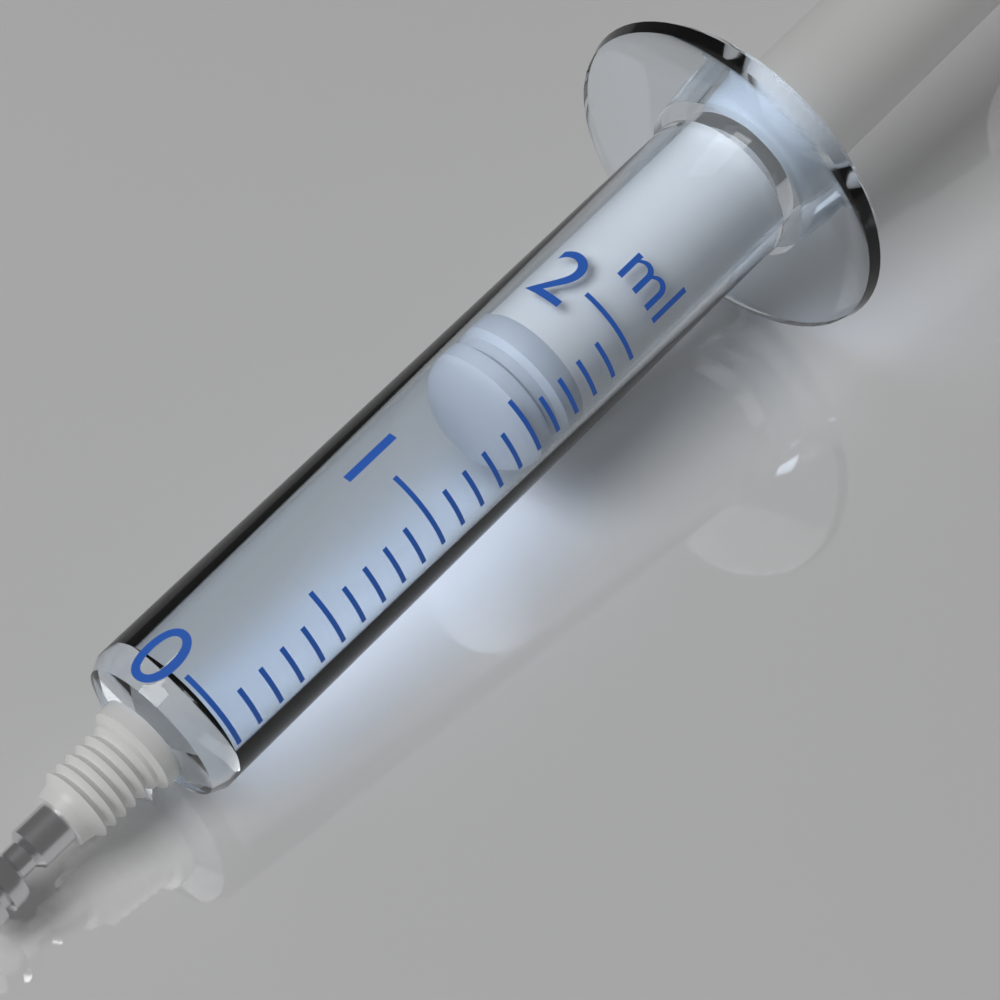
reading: 1.5 ml
